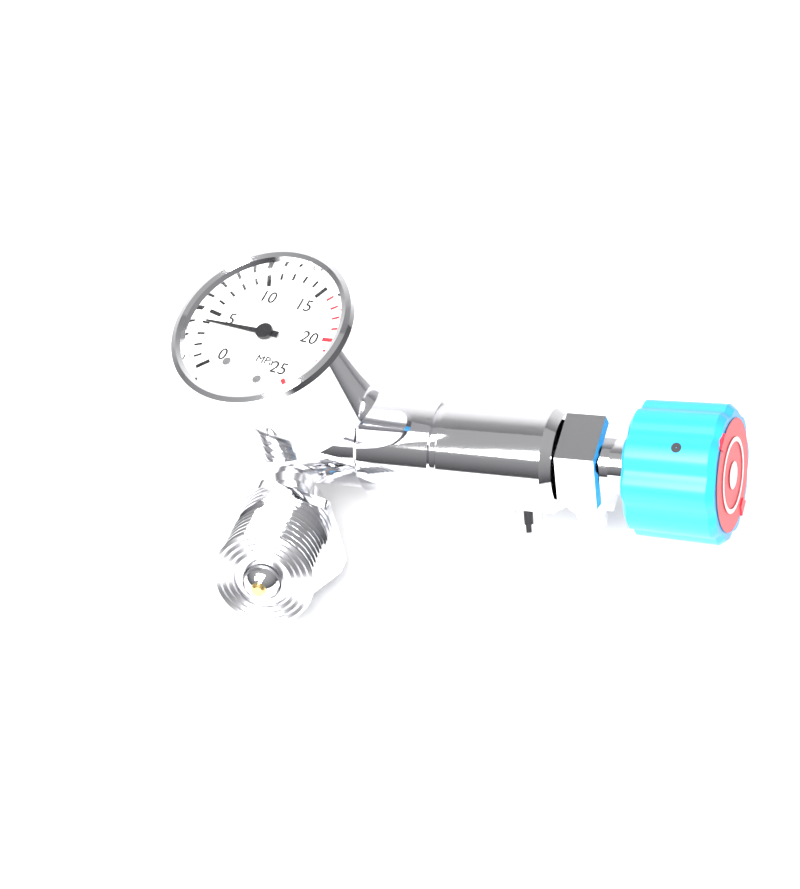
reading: 4 MPa
